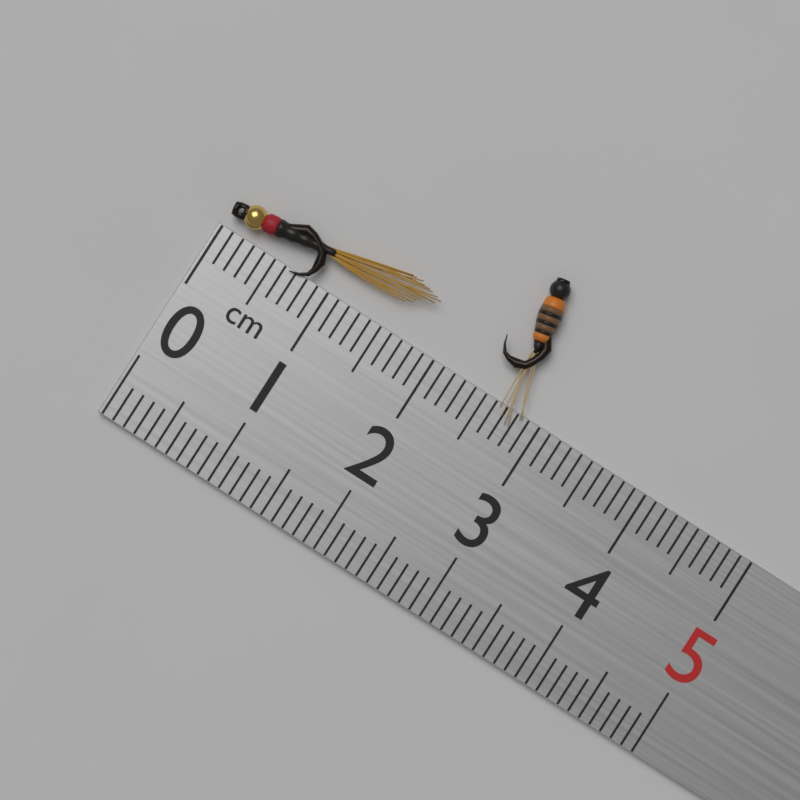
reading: 1.8 cm
